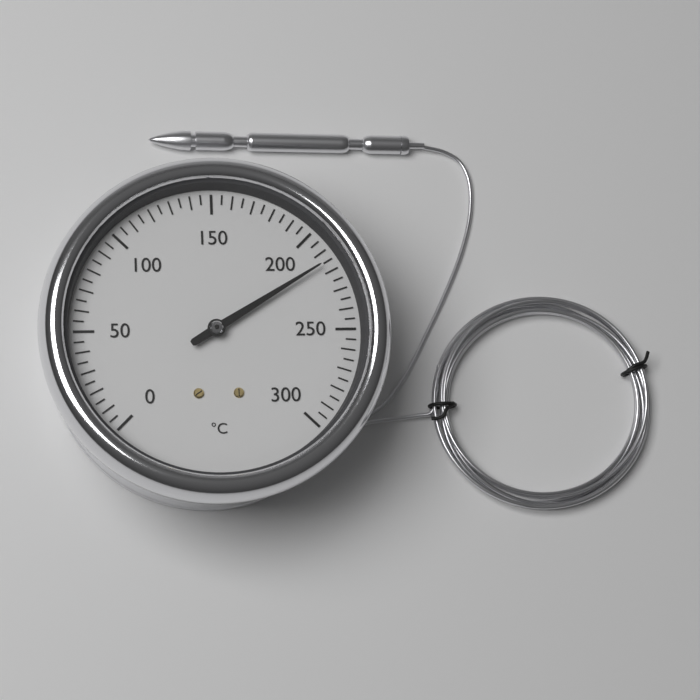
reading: 215 °C
